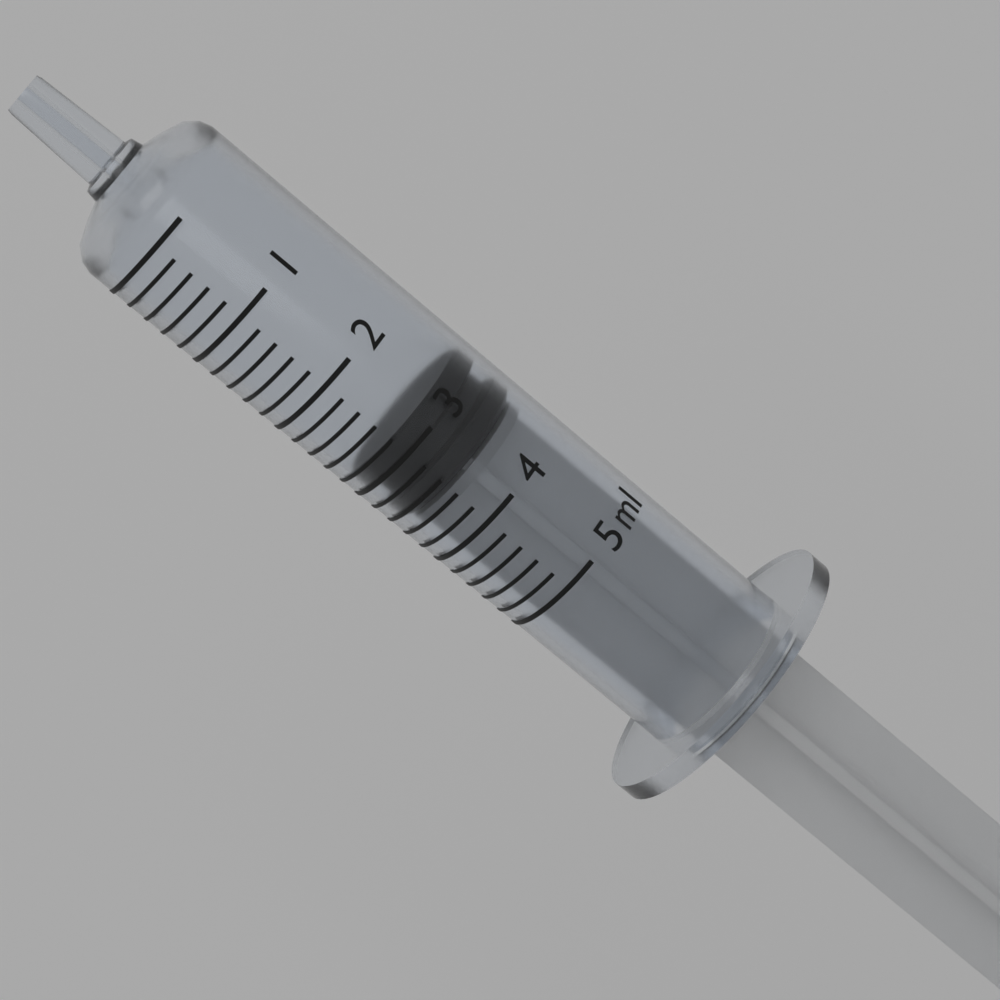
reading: 2.8 ml
